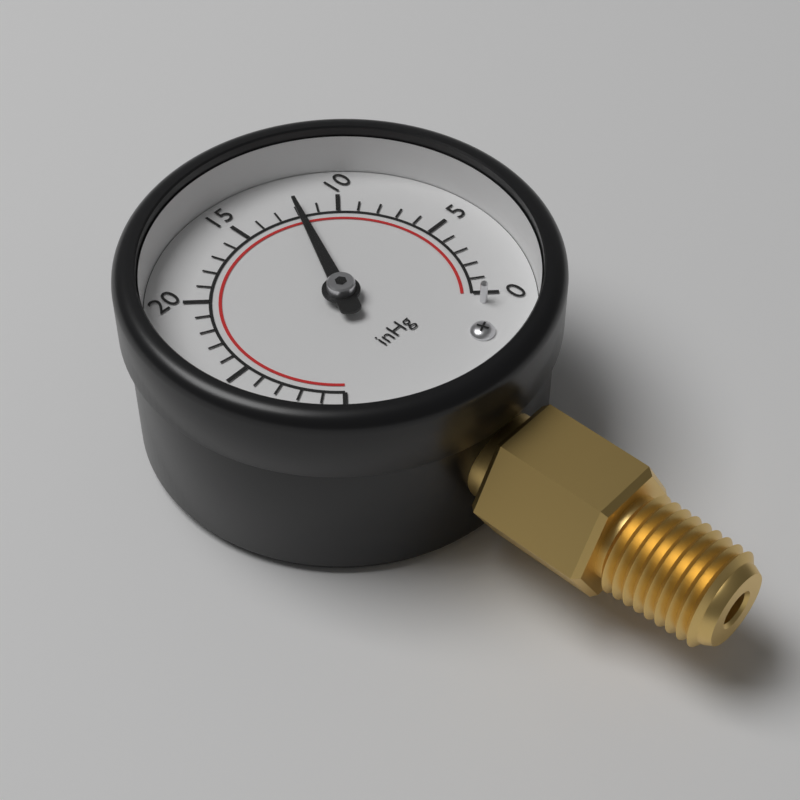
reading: 12 inHg
